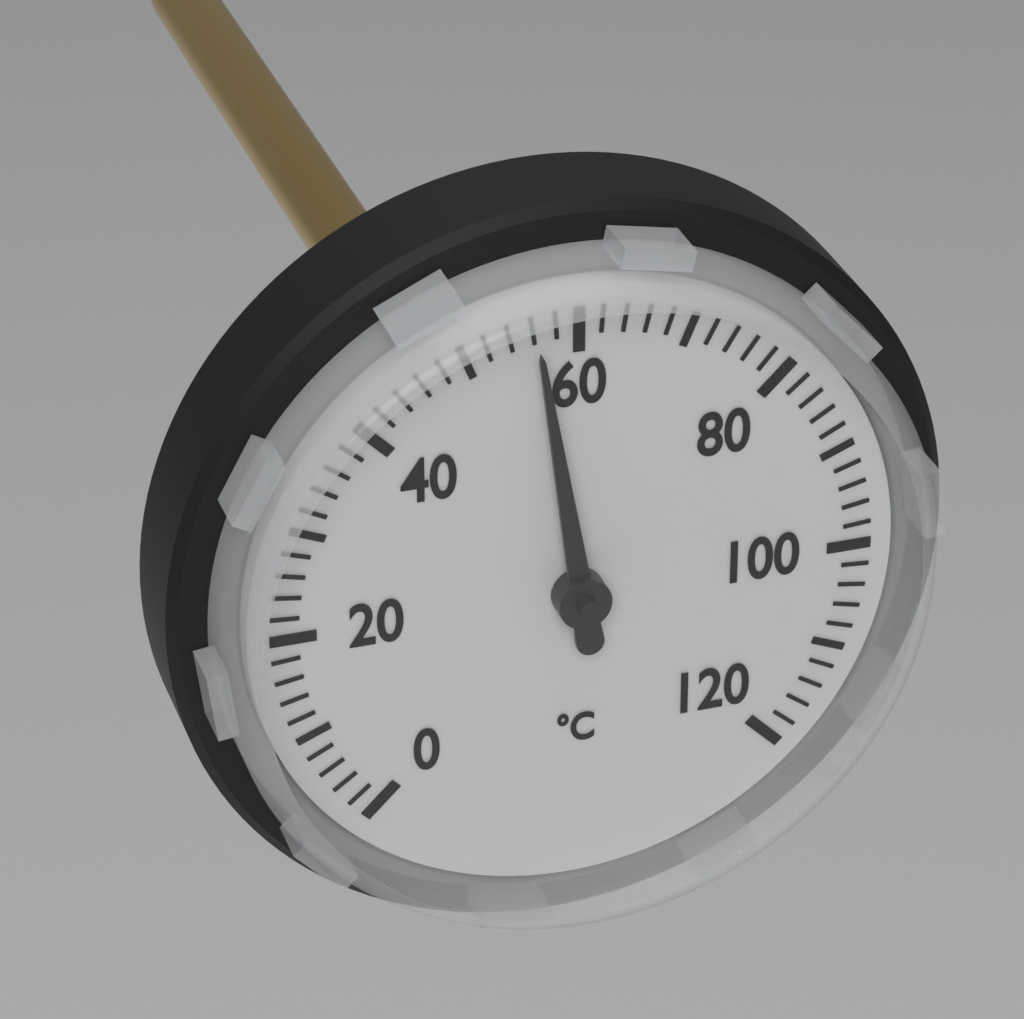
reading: 56 °C
